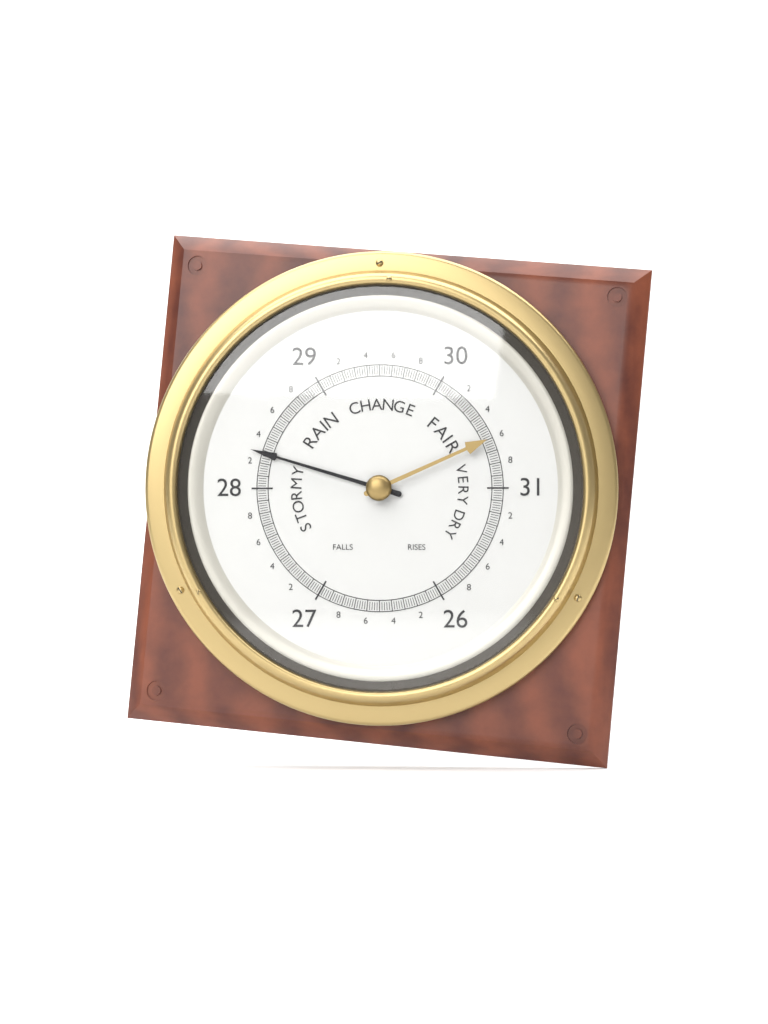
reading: 28.28 (no unit)
